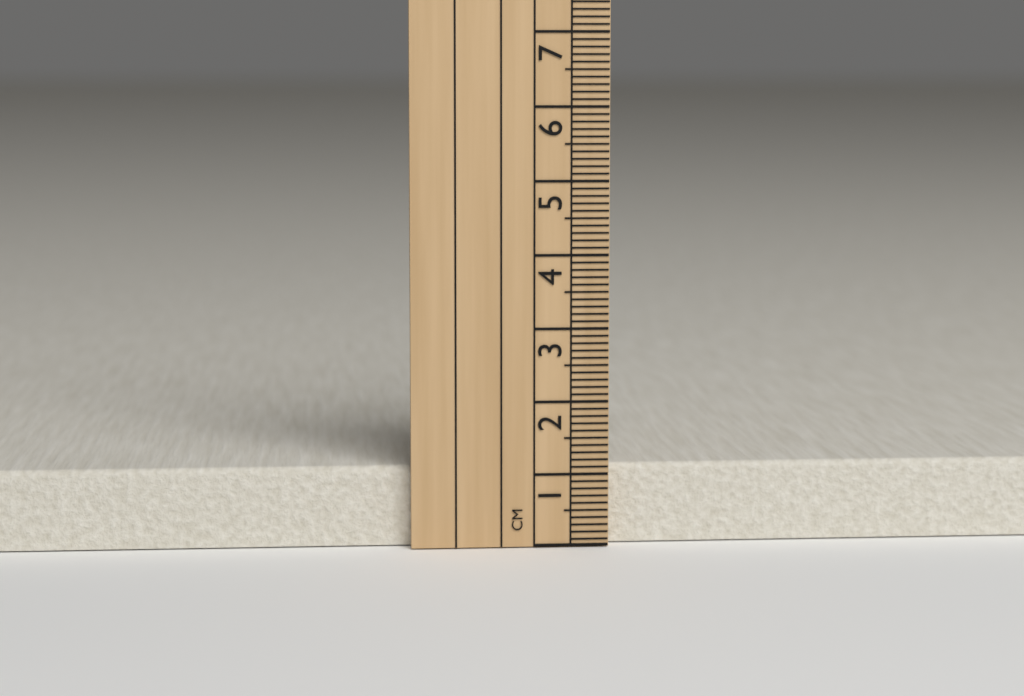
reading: 1.1 cm
